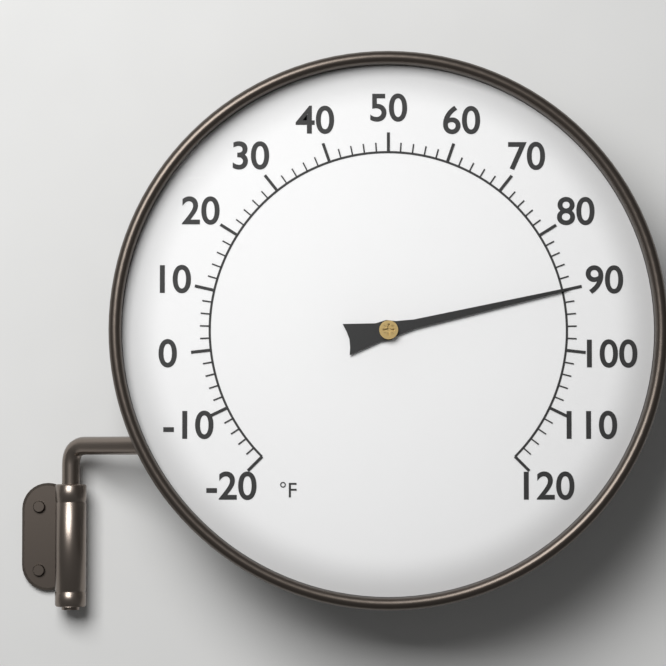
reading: 90 °F
